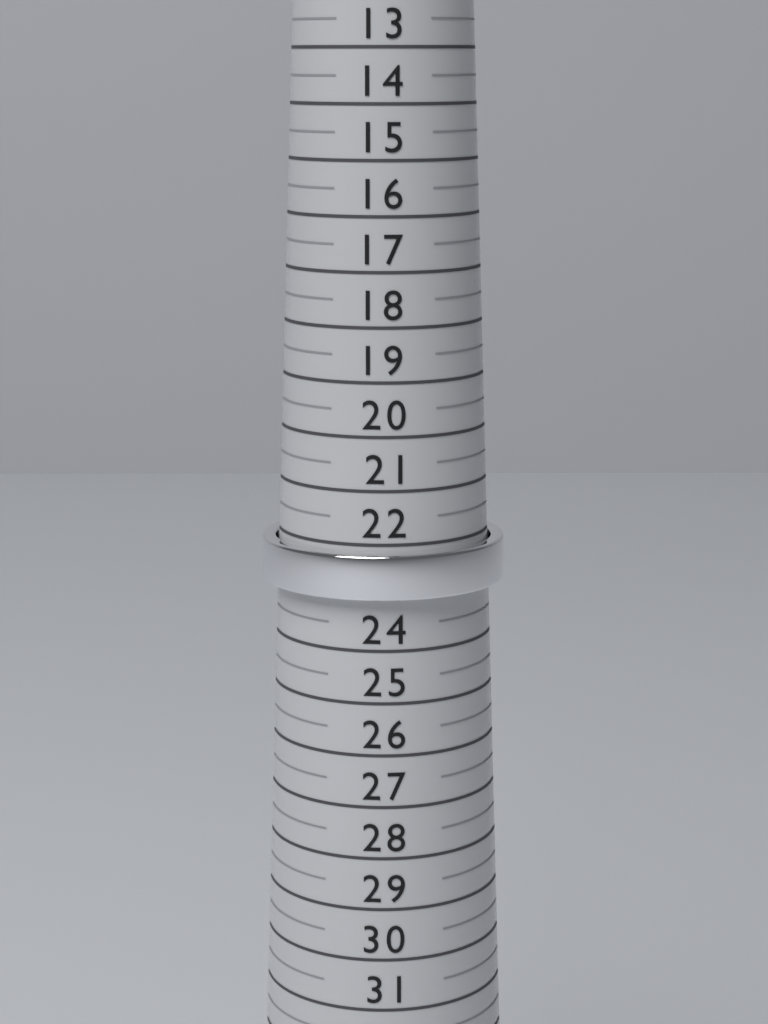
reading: 23.0 (no unit)
